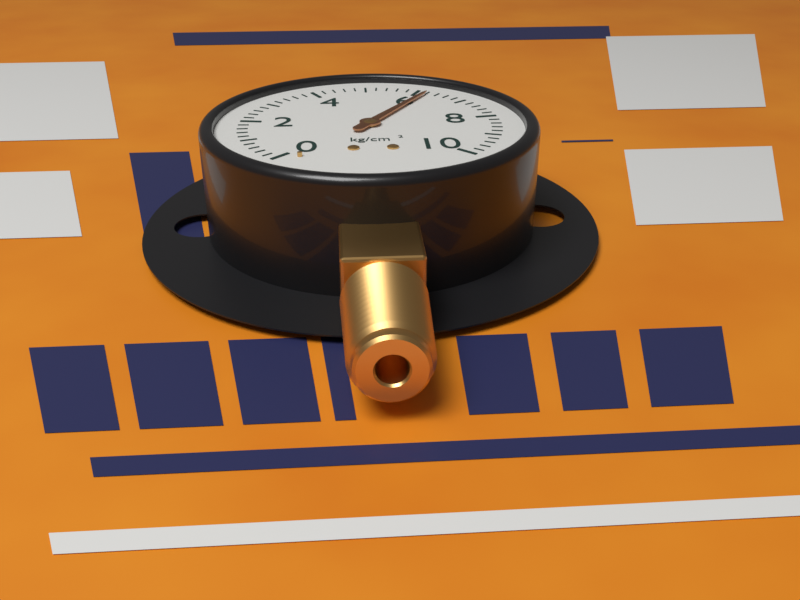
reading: 6.2 kg/cm²
